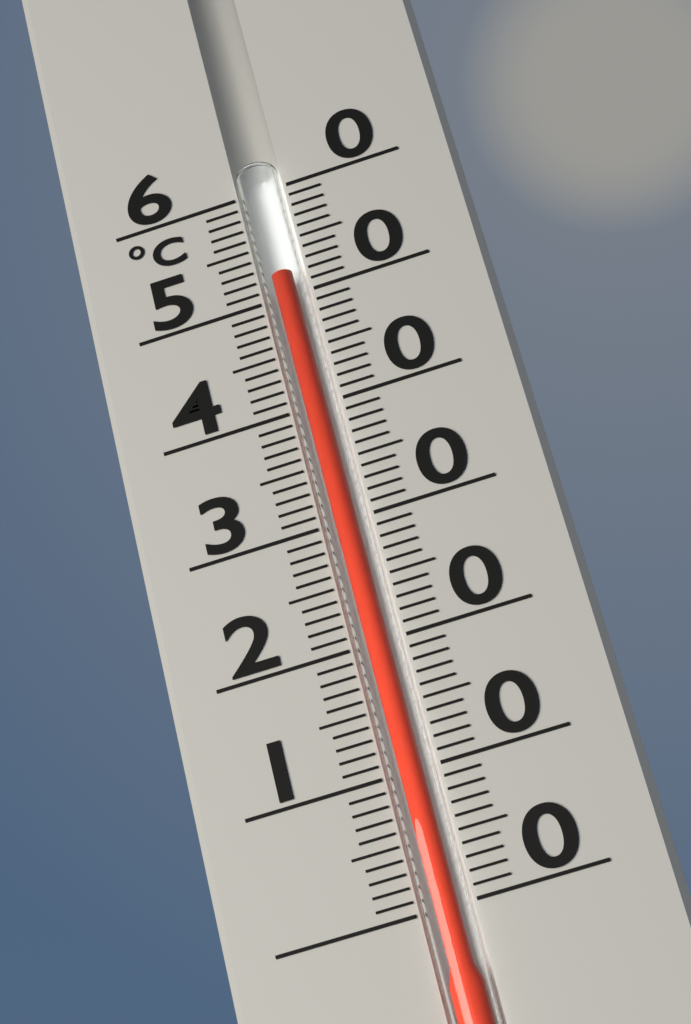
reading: 52 °C
